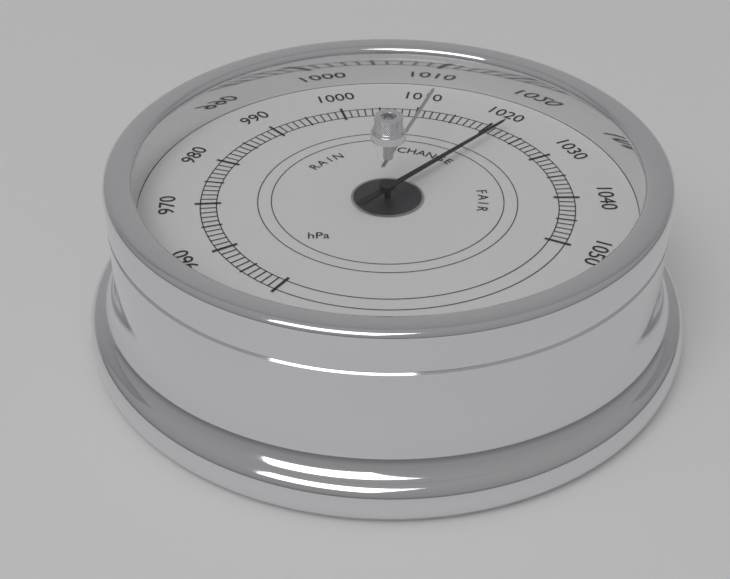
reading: 1022 hPa
